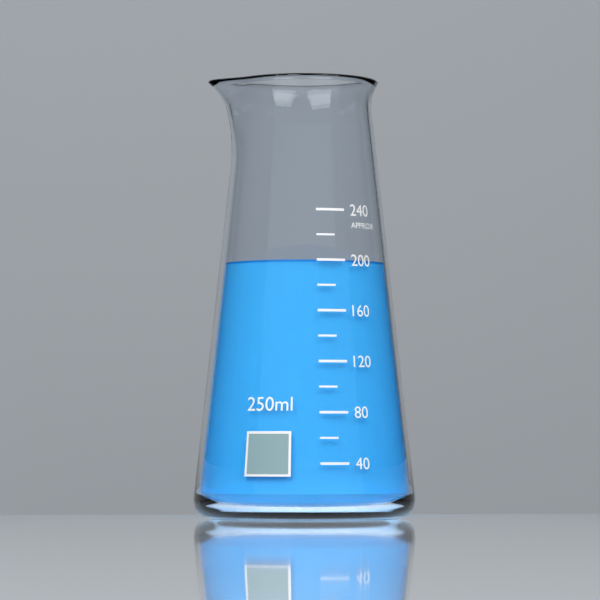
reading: 200 ml
